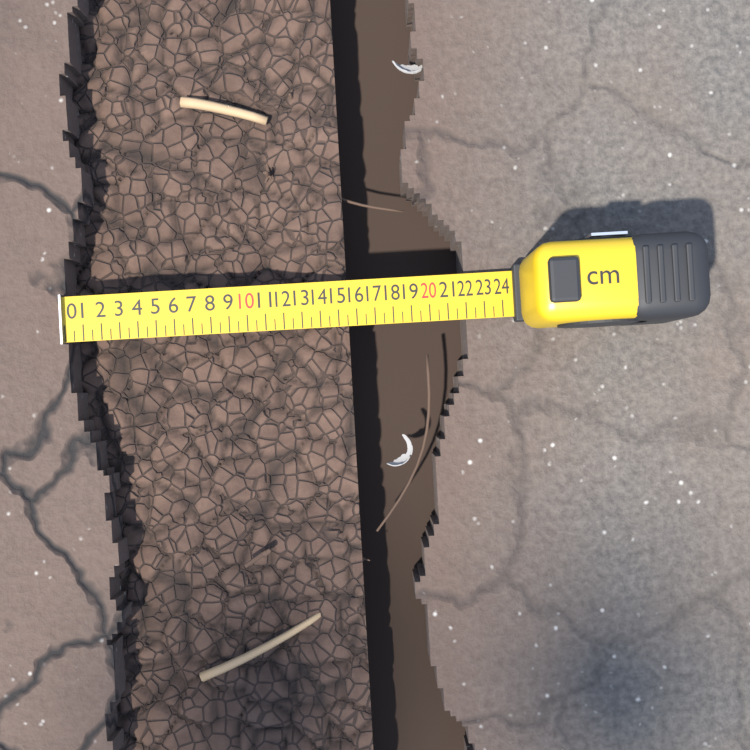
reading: 15.5 cm
